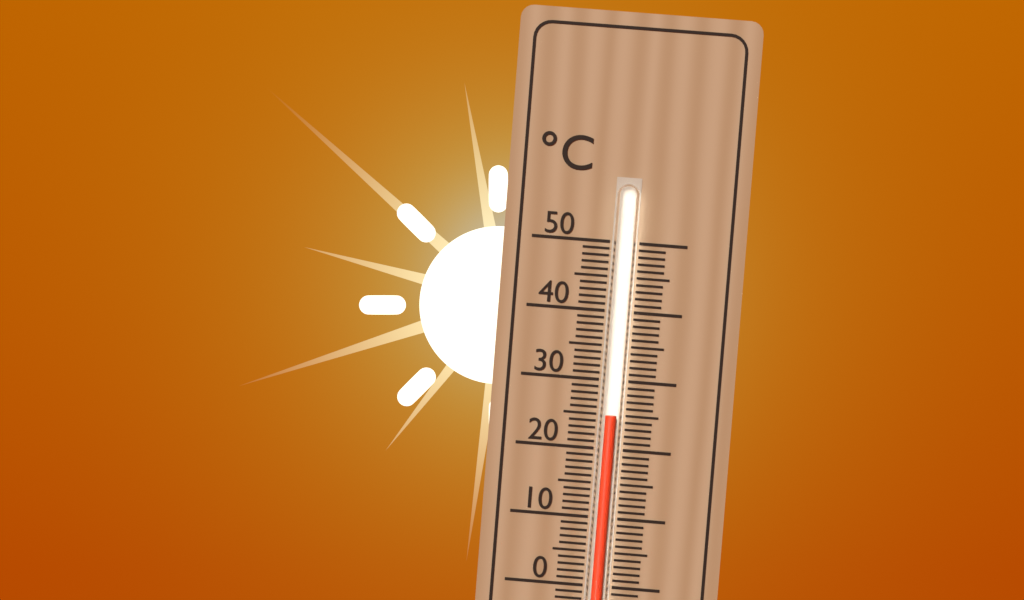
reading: 25 °C
